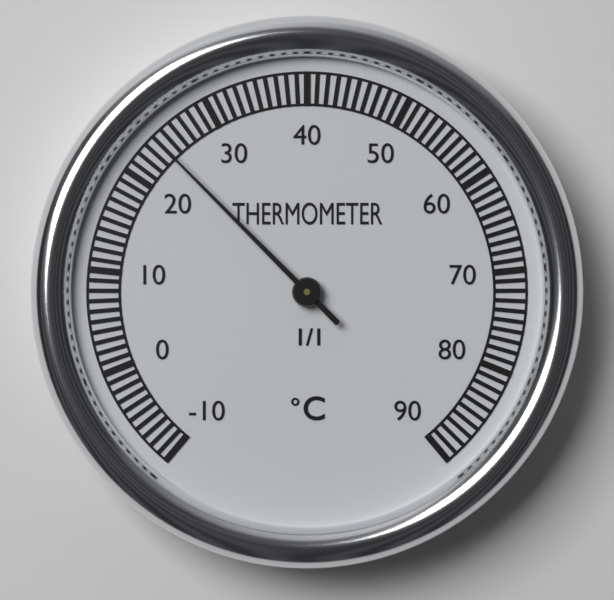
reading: 24 °C
